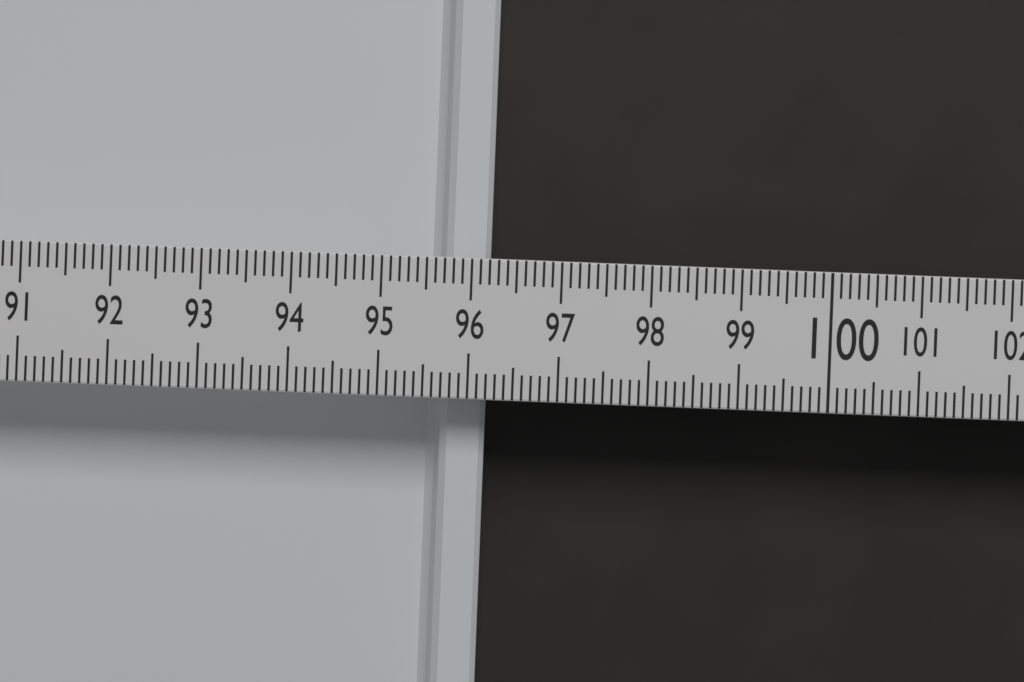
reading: 96.2 (no unit)
